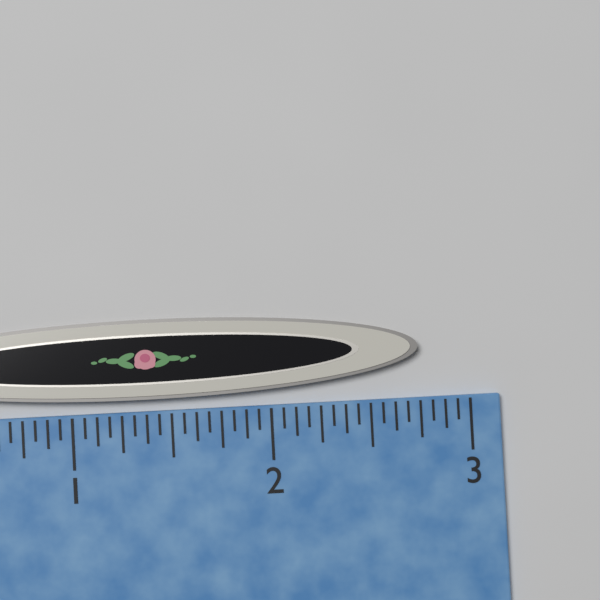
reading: 2.7500 inch
